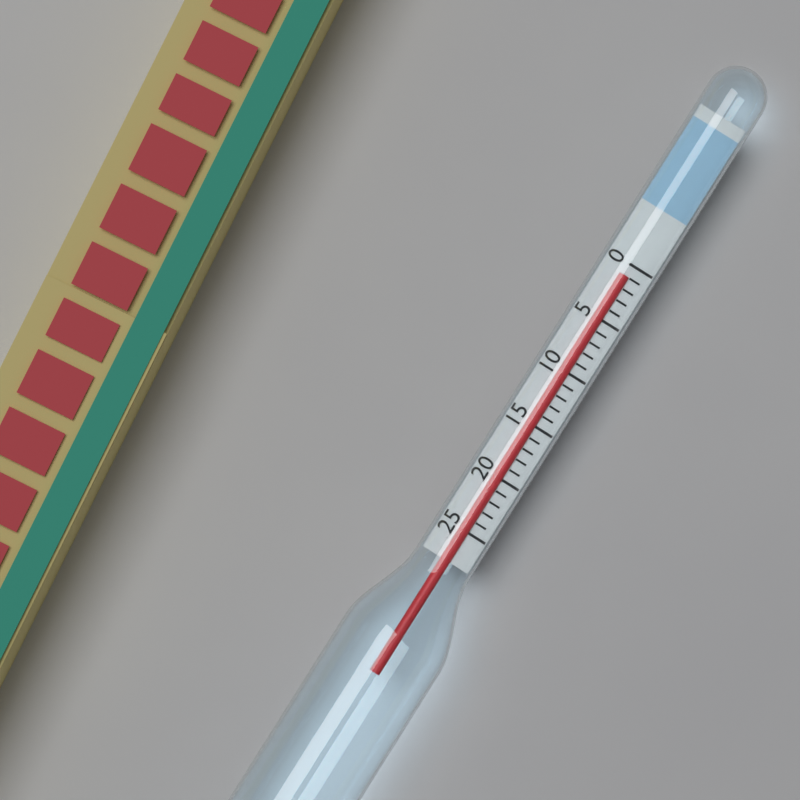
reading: 1 (no unit)
